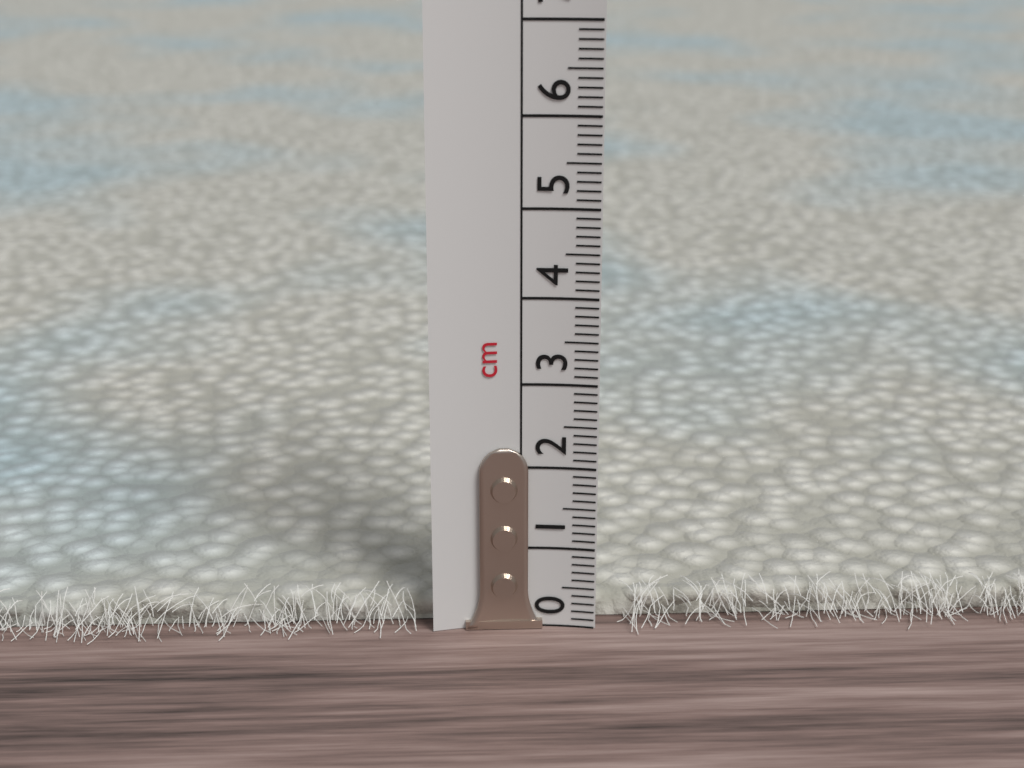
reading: 0.3 cm
